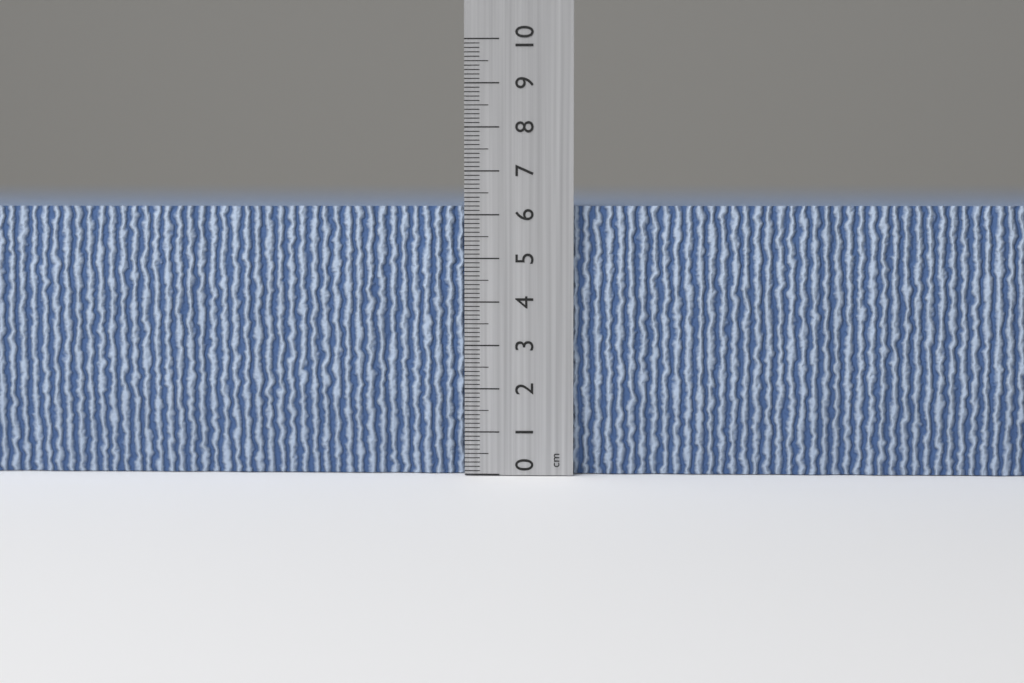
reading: 6.2 cm
